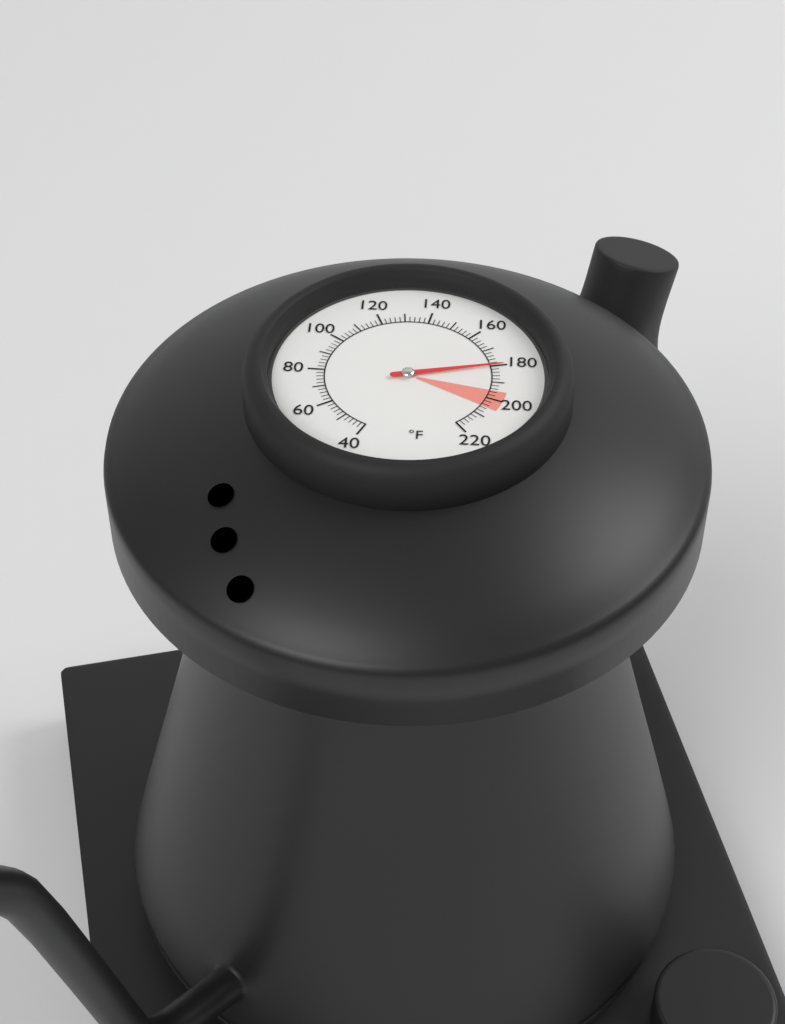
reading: 180 °F
